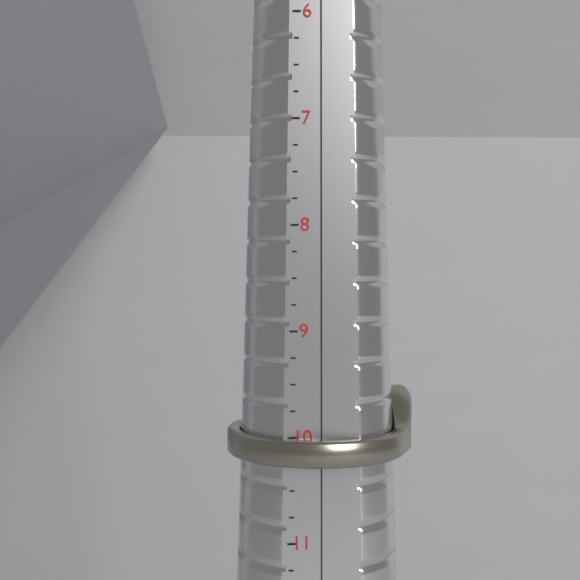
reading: 10.25 (no unit)
